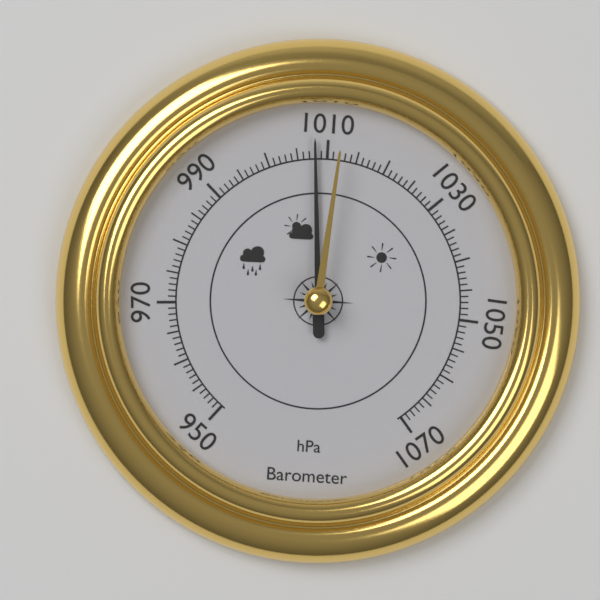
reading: 1008 hPa
